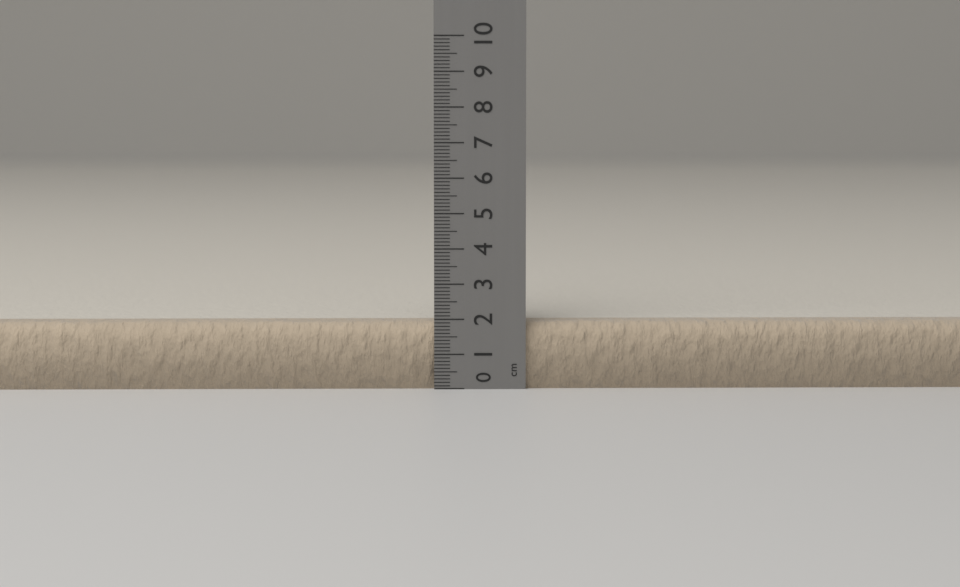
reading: 1.9 cm
